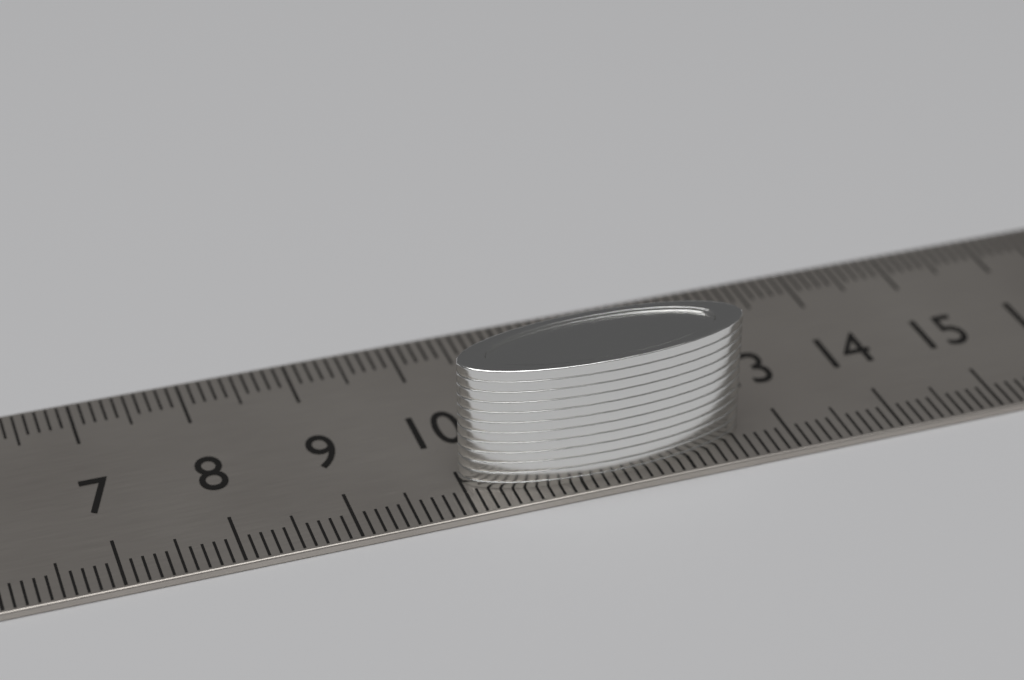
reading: 12.6 cm
